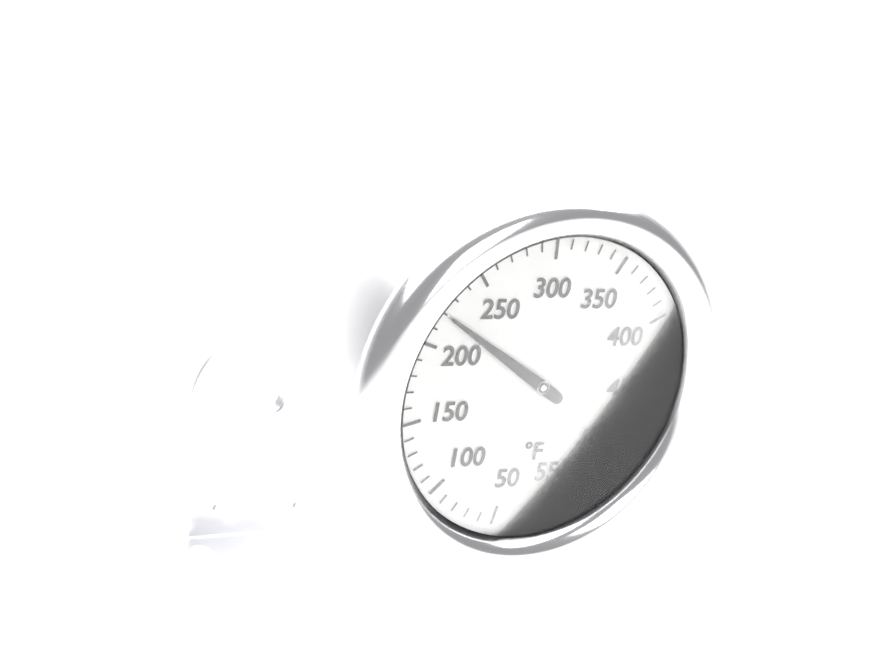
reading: 220 °F
